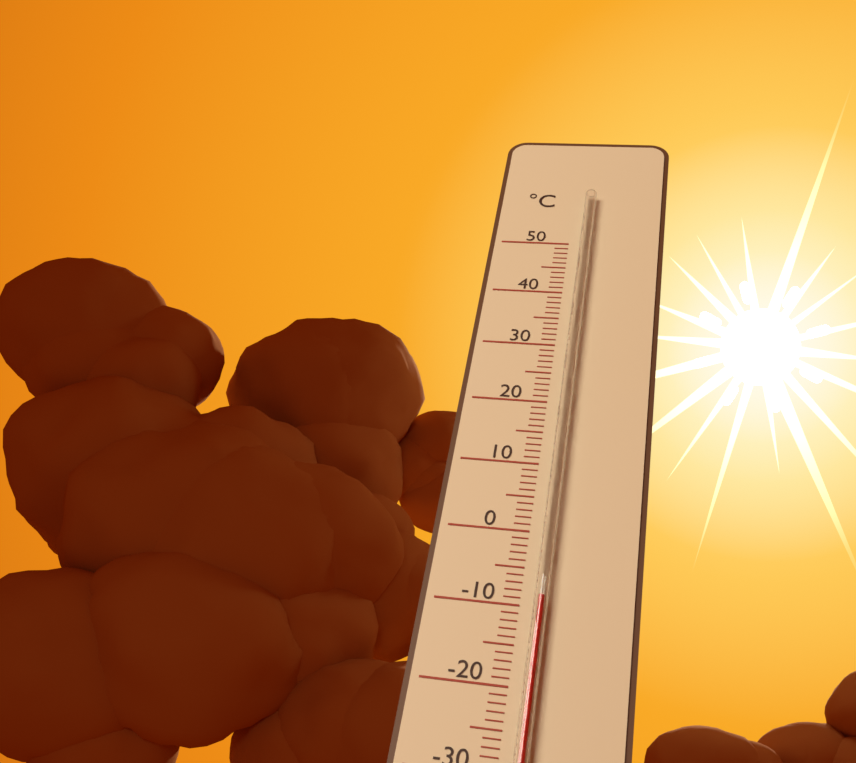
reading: -9 °C
